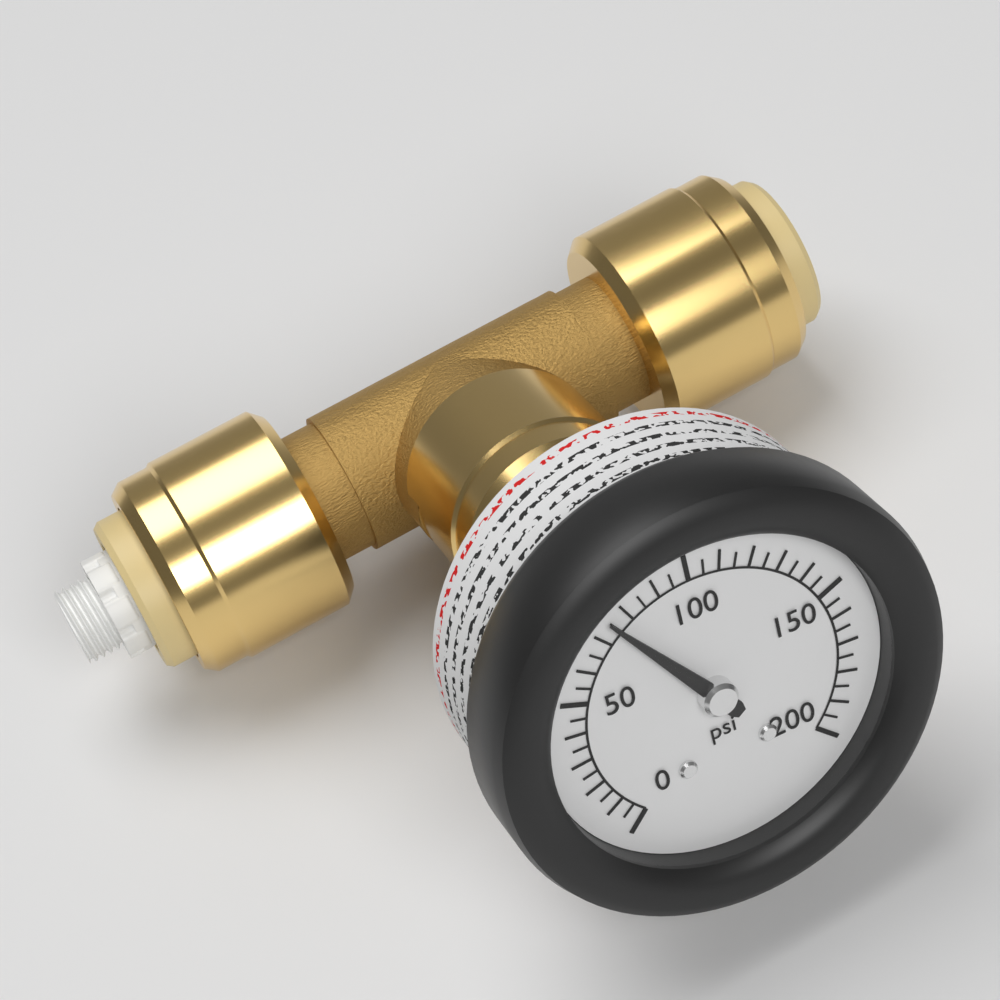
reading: 75 psi
